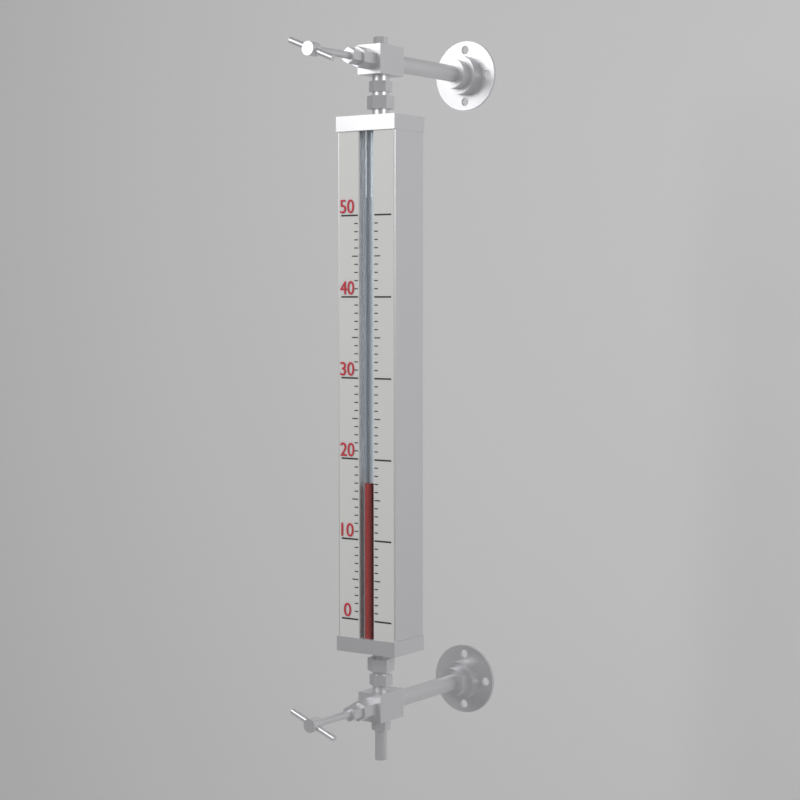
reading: 17 (no unit)
